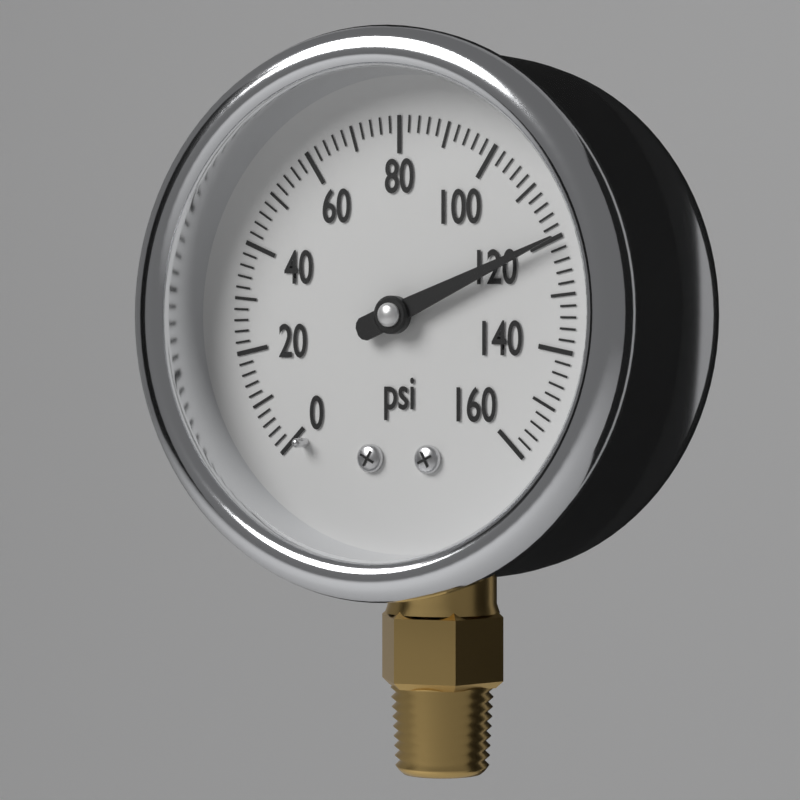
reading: 120 psi
